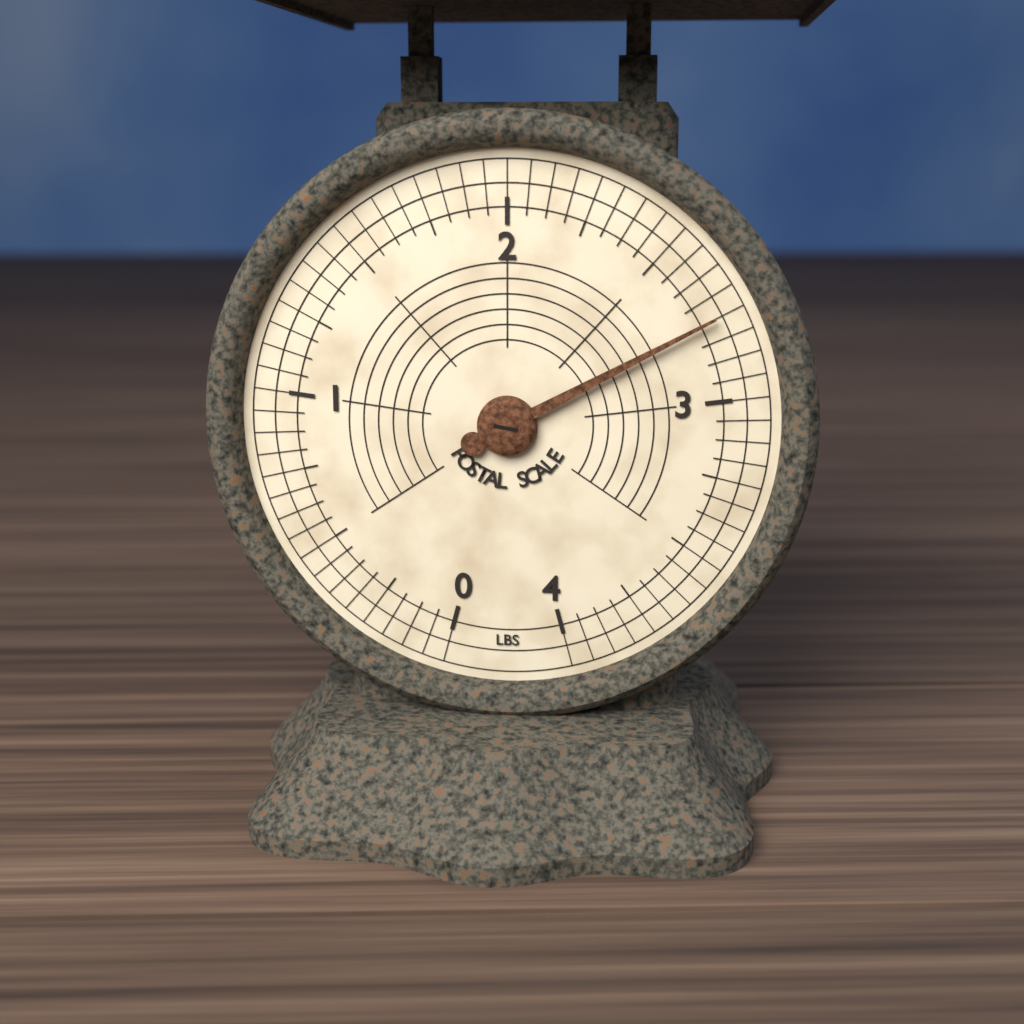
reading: 2.7500 lbs
